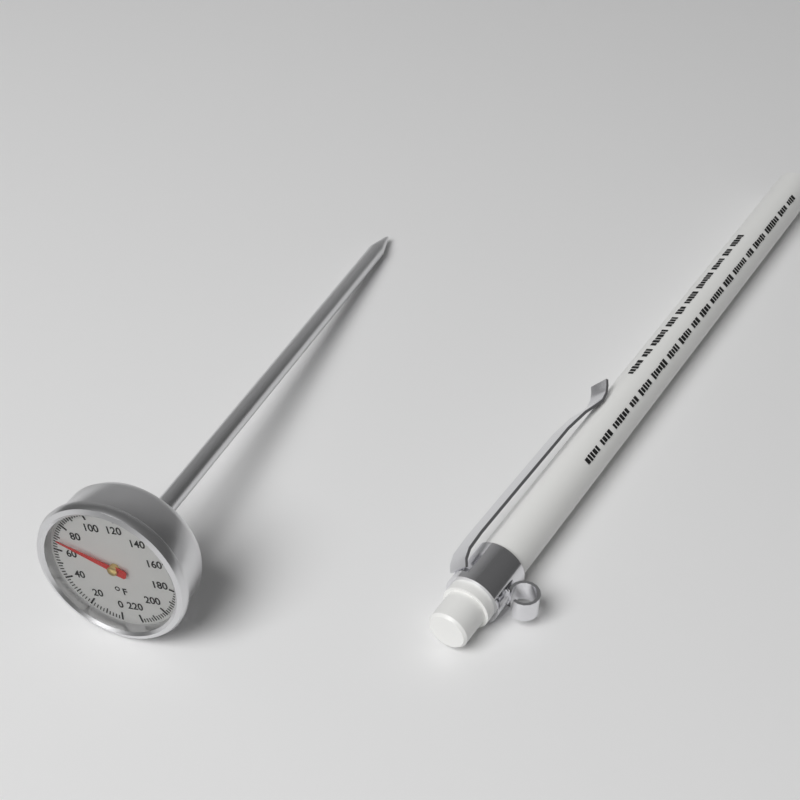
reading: 68 °F
